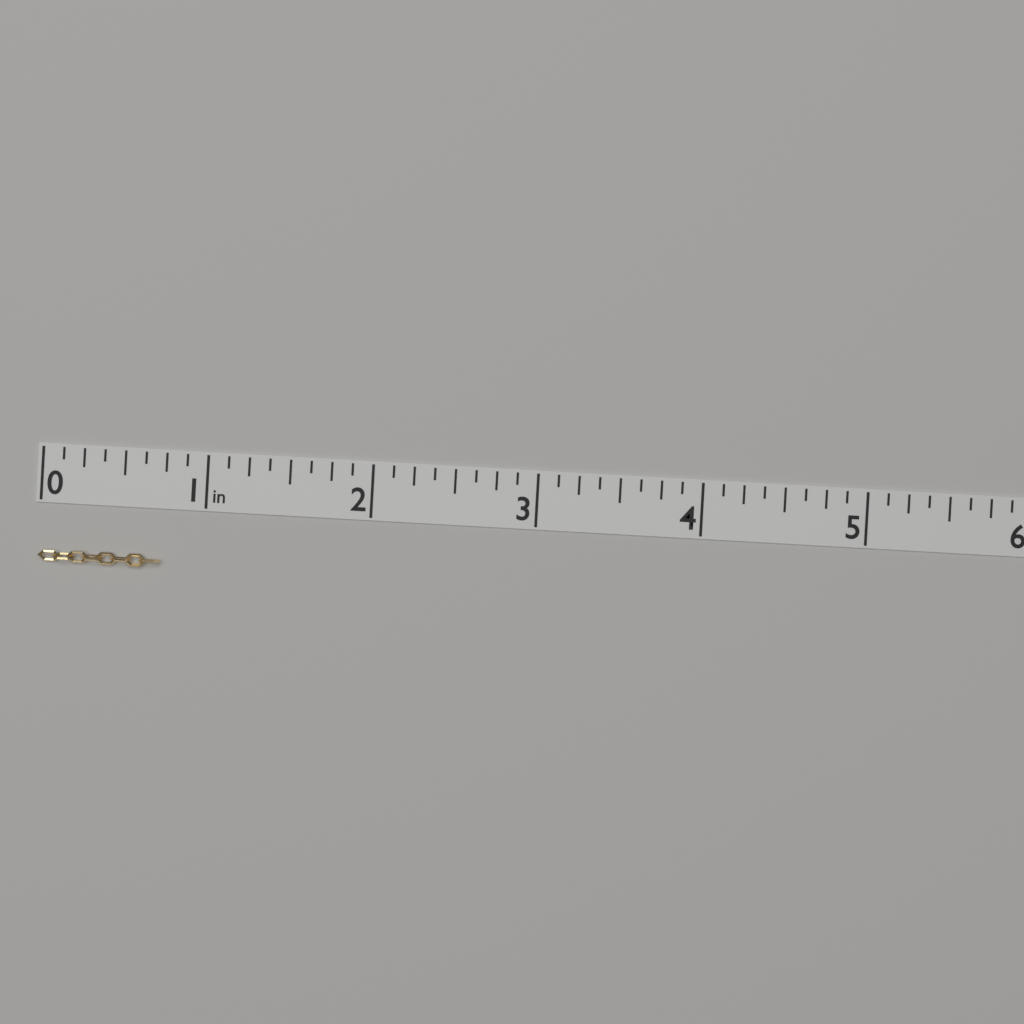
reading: 0.750 in
